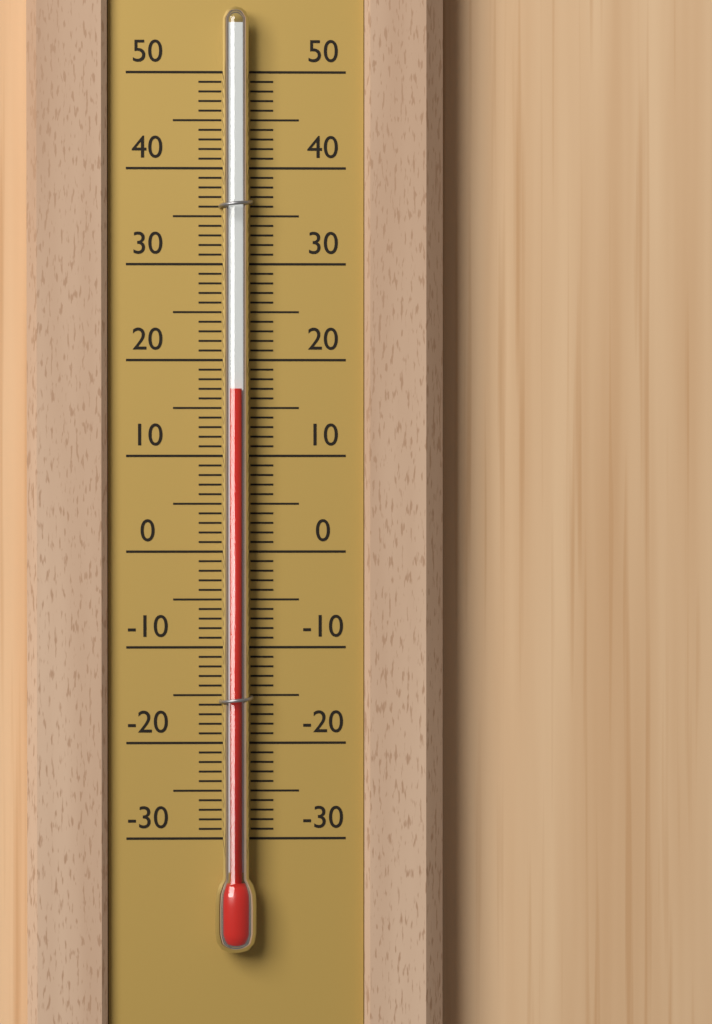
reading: 17 (no unit)
